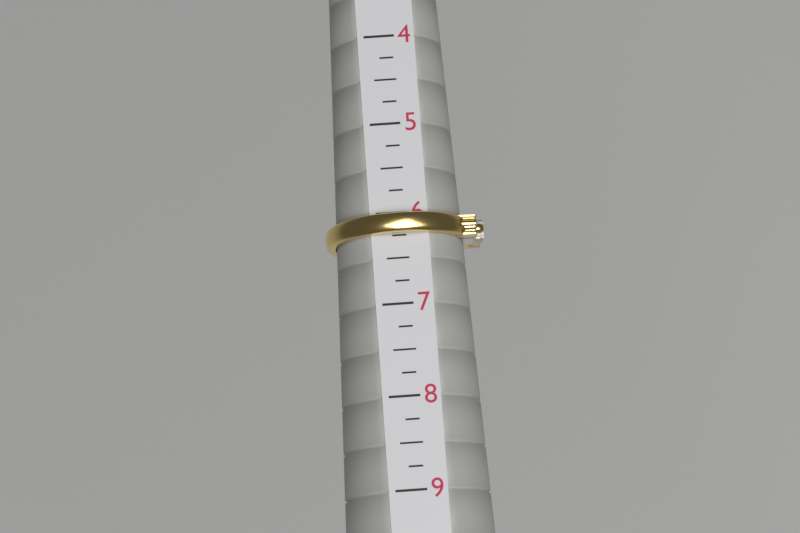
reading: 6.25 (no unit)
